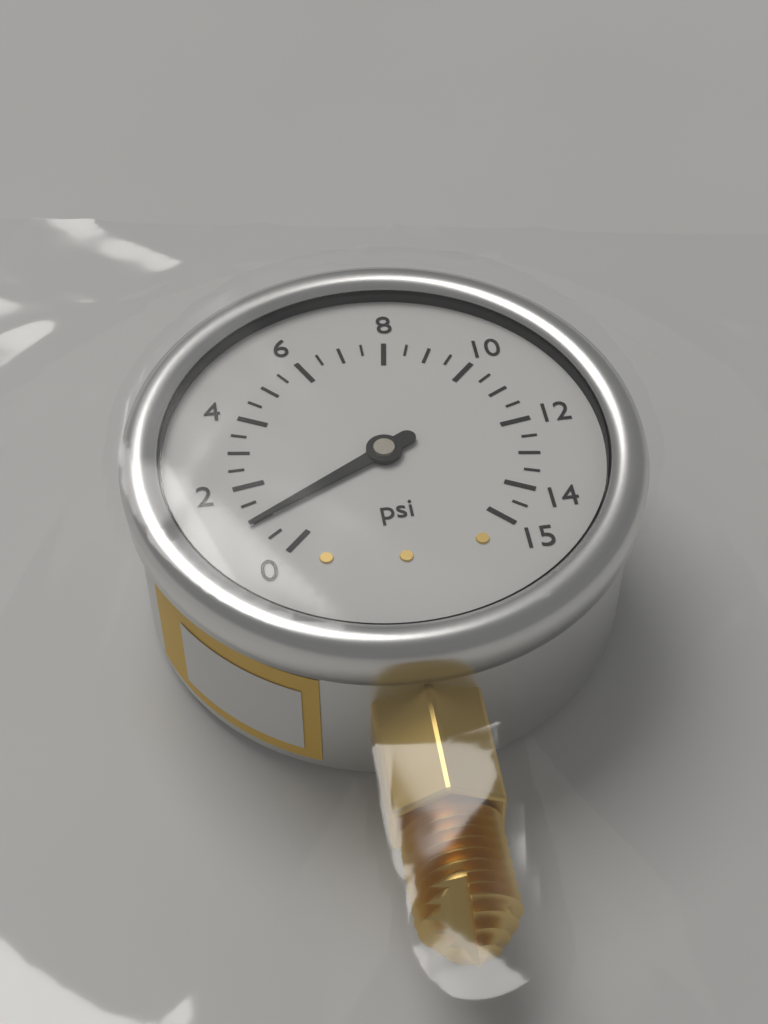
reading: 1.0 psi
